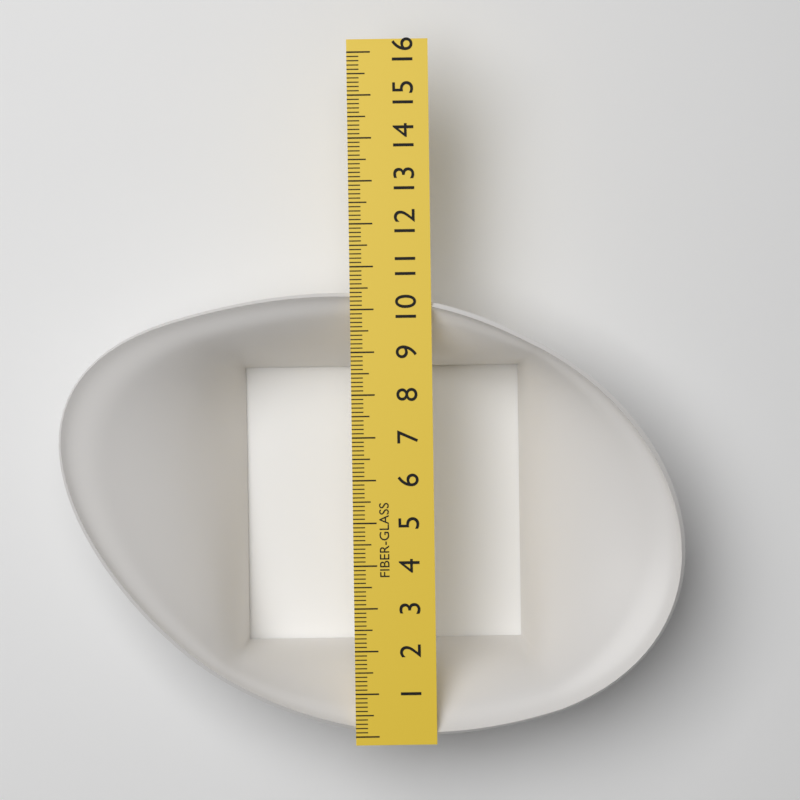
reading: 10.4 (no unit)
